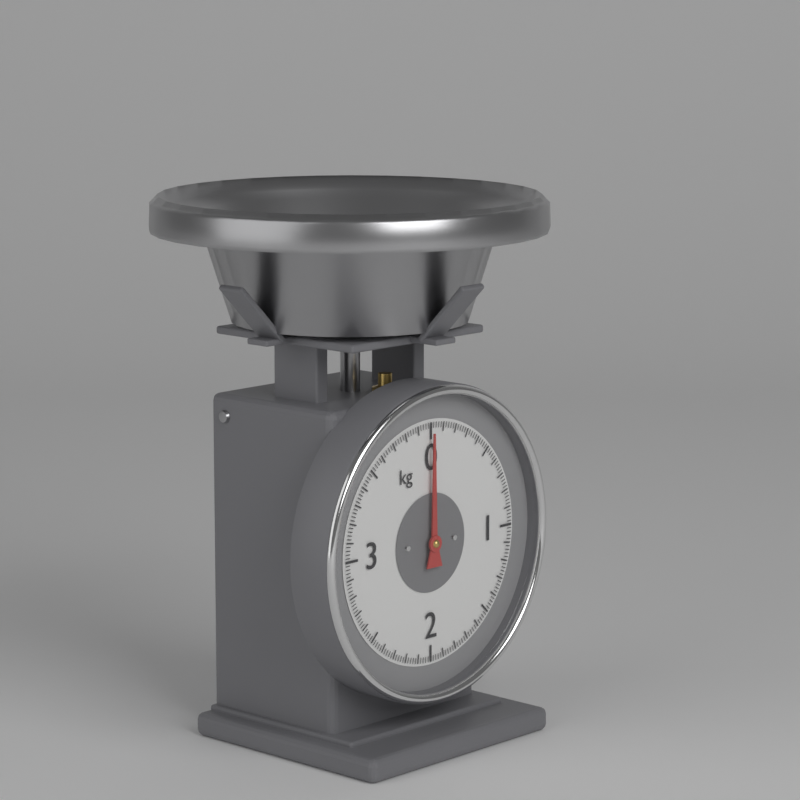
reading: 0.00 kg
